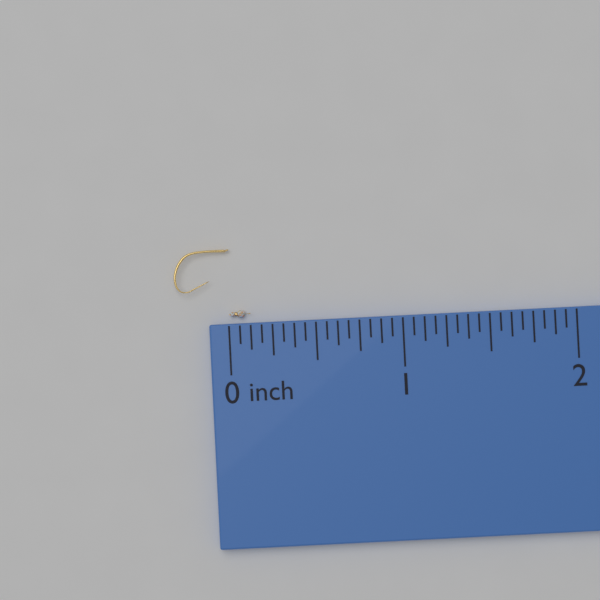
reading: 0.1250 inch
